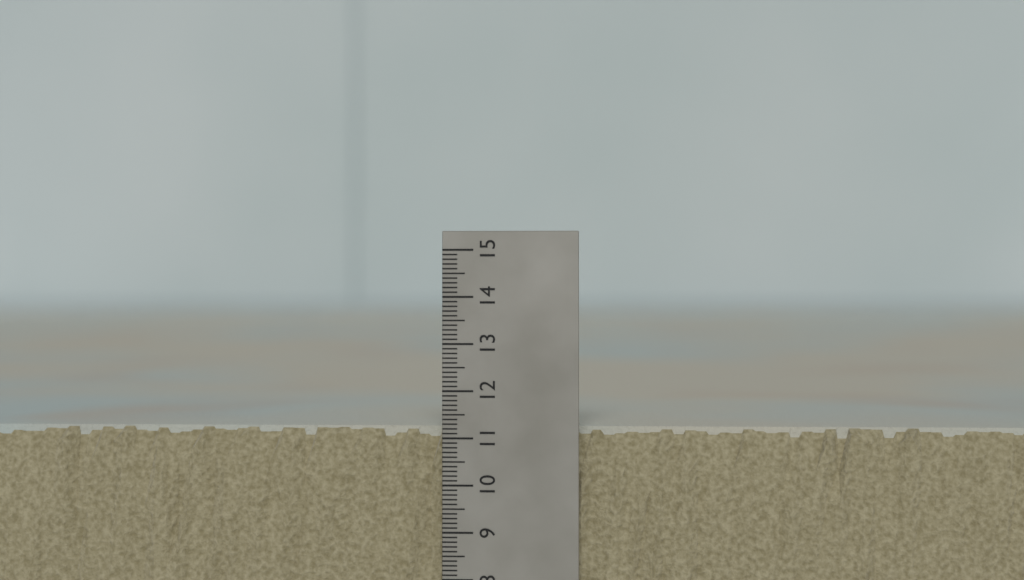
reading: 11.2 (no unit)
